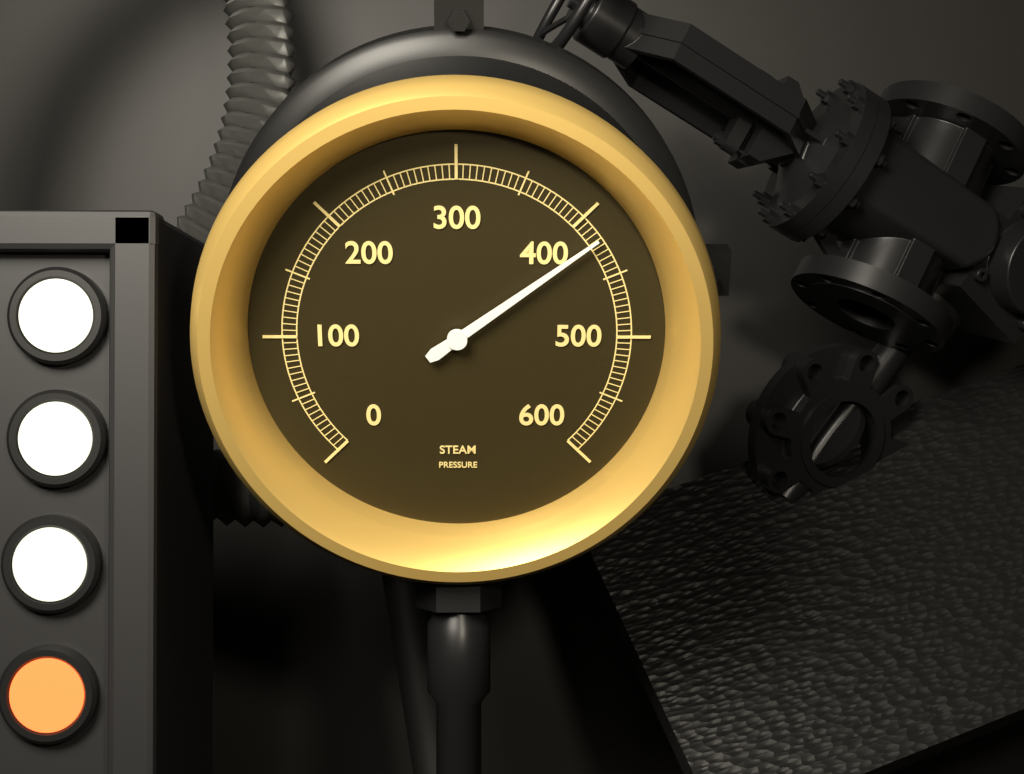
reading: 420 (no unit)
